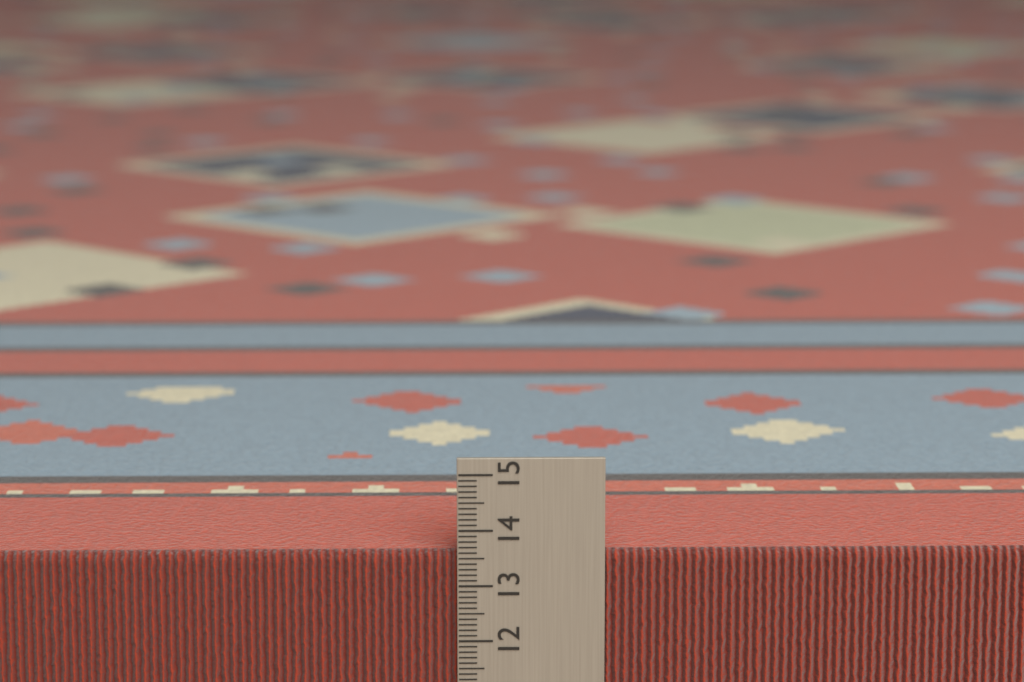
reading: 13.6 cm
